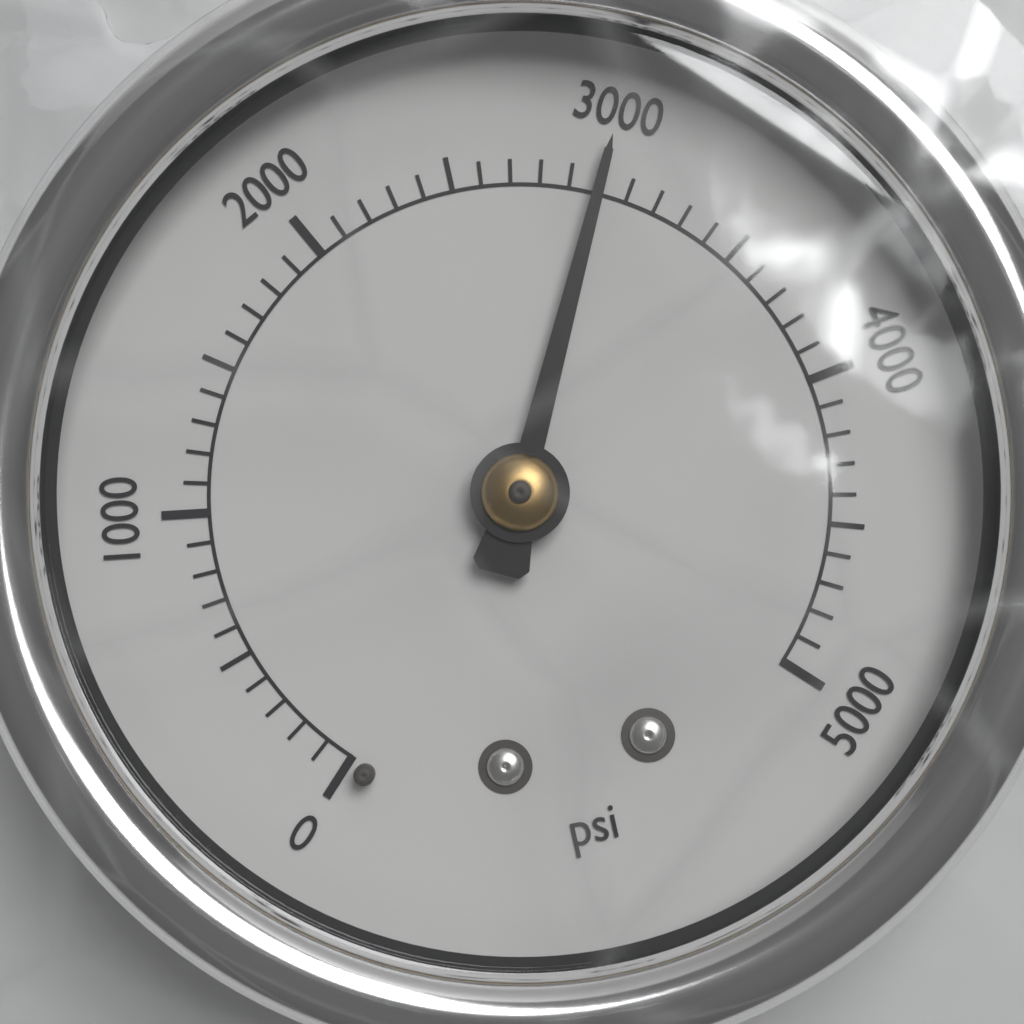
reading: 3000 psi
